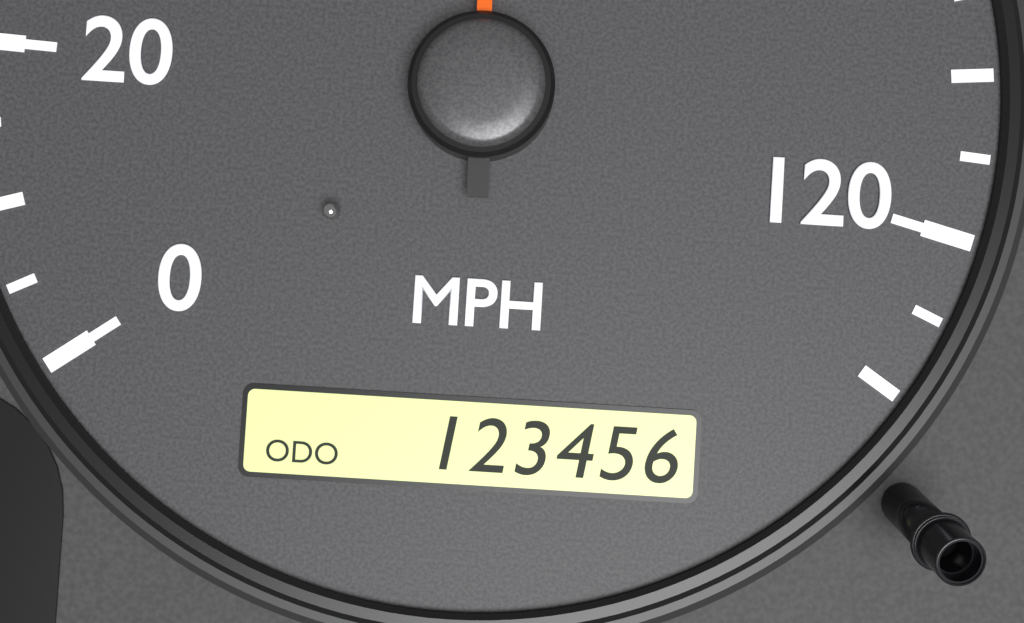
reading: 65 MPH
